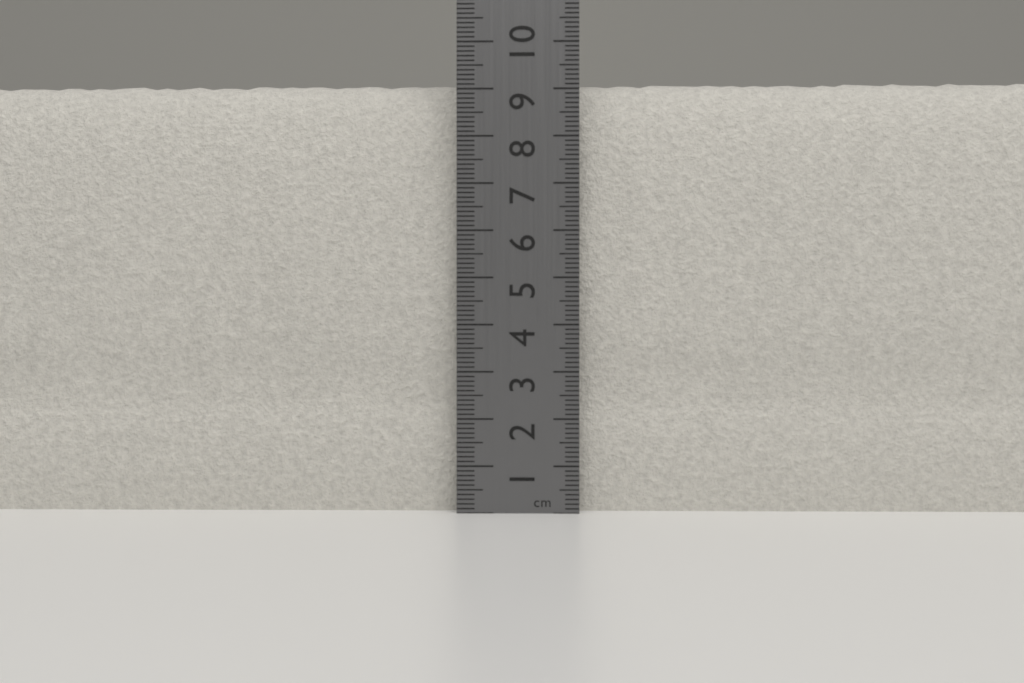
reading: 9.3 cm
